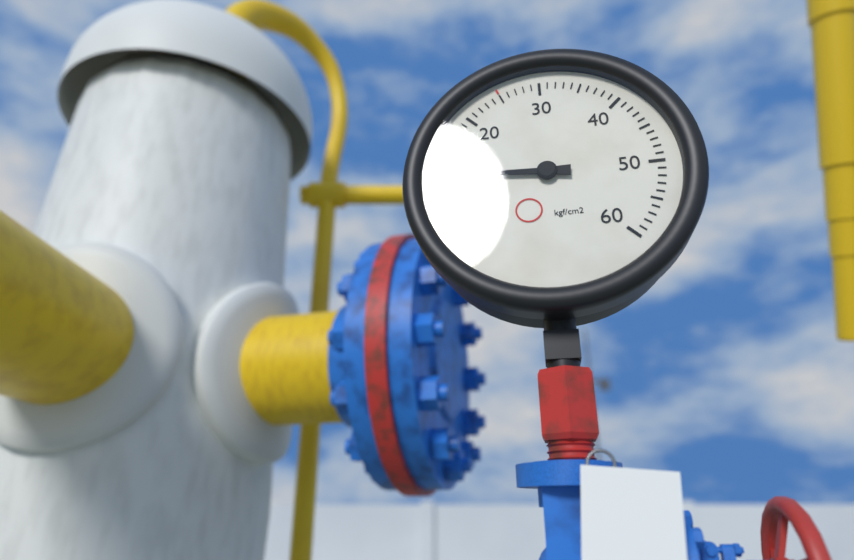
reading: 11 kgf/cm2
